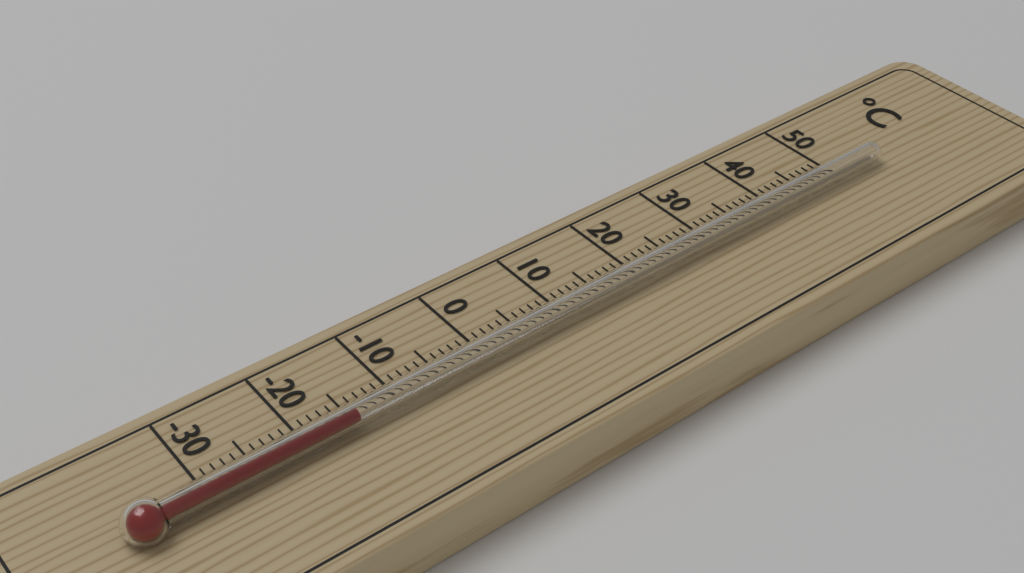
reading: -15 °C
